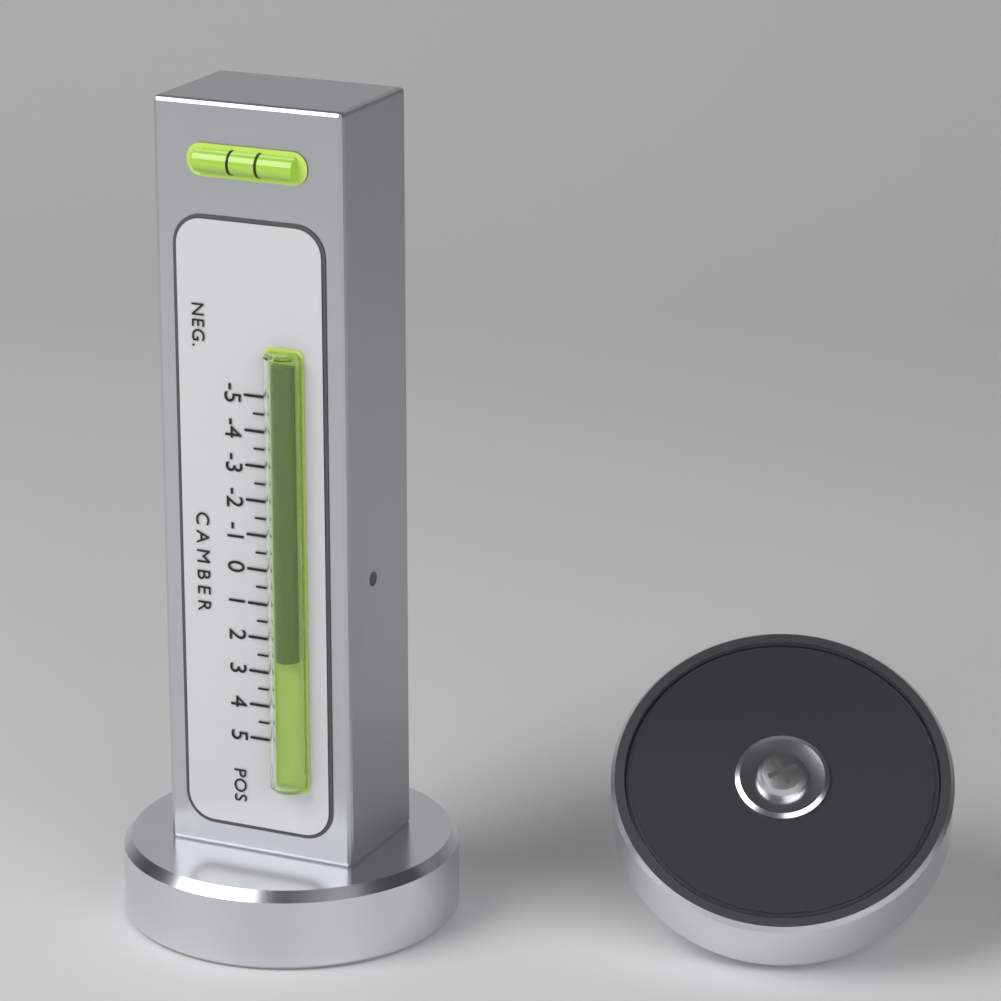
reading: 2.5 (no unit)
